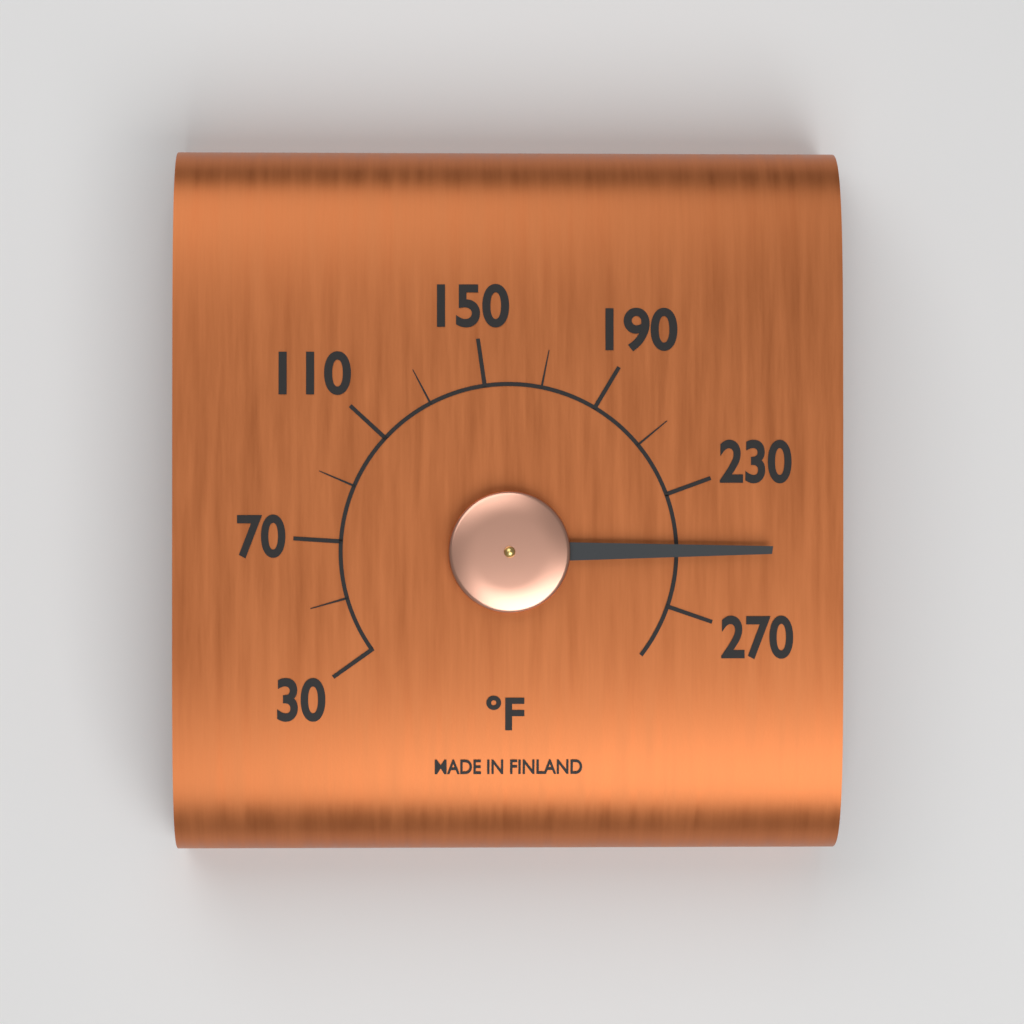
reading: 250 °F
